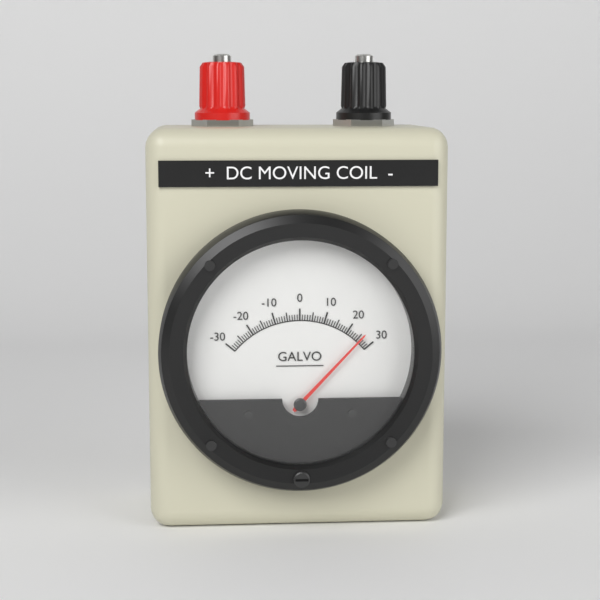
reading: 26 (no unit)
